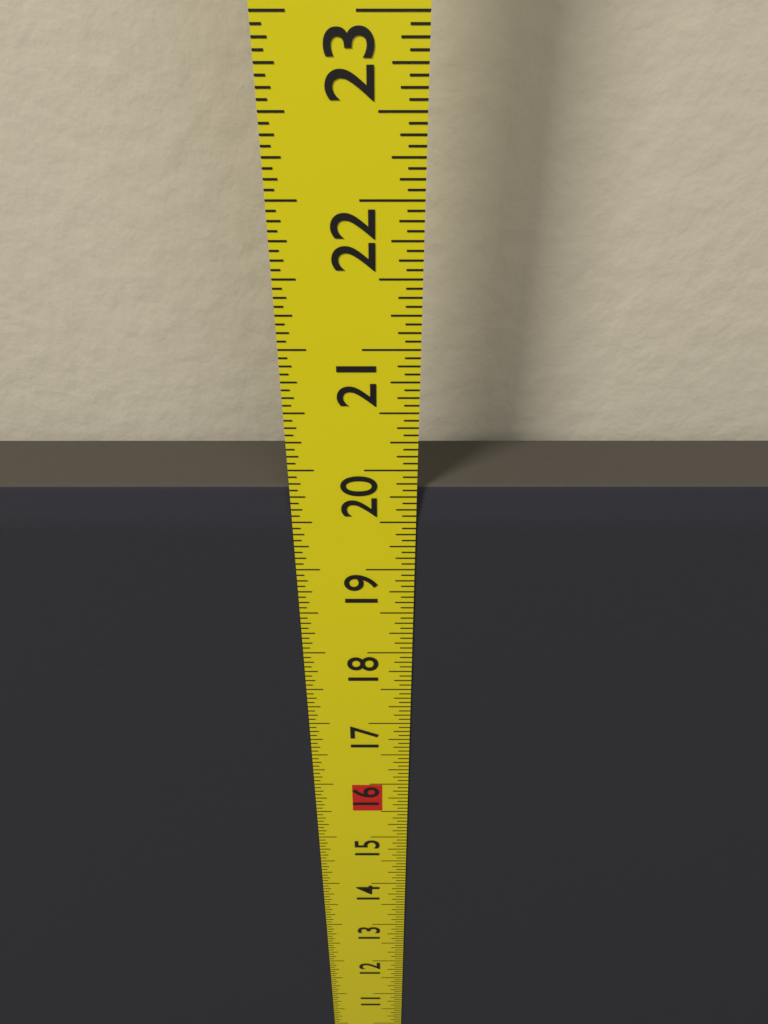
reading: 19.8125 in
